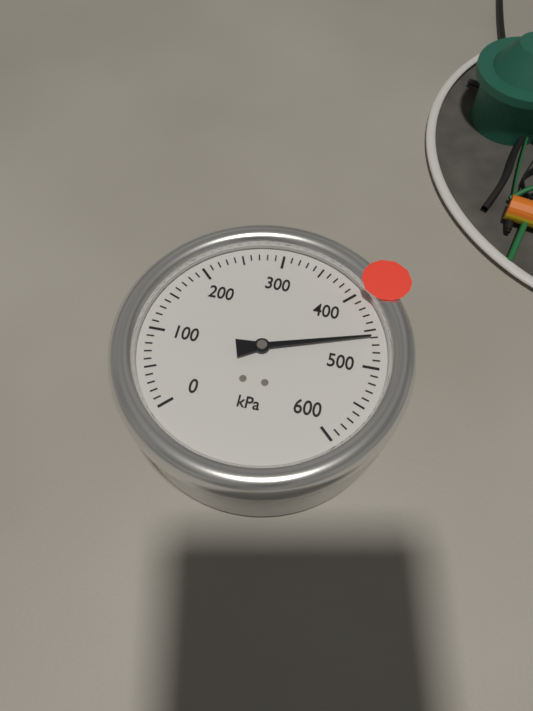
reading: 460 kPa
